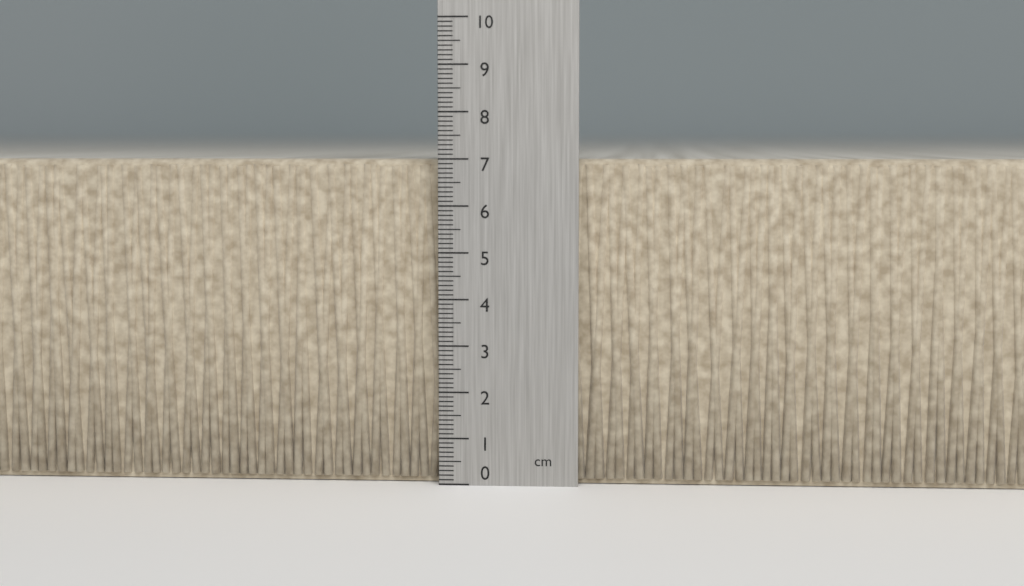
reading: 7.0 cm
